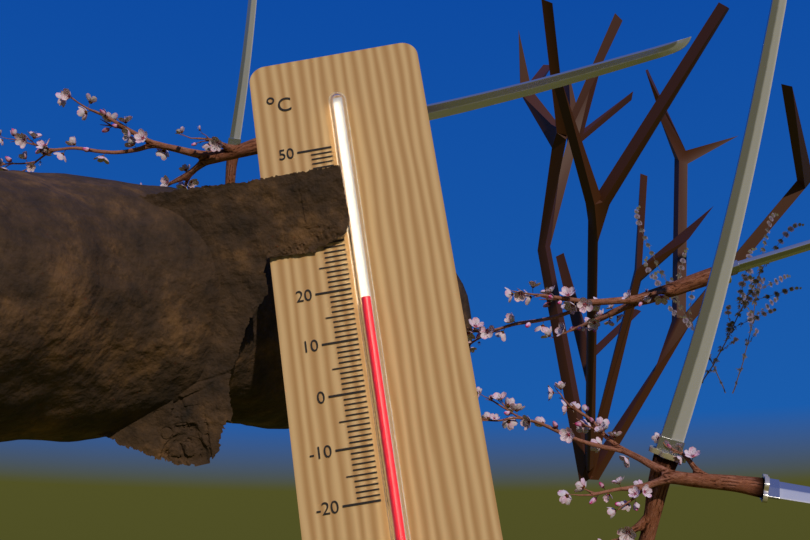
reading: 17 °C
